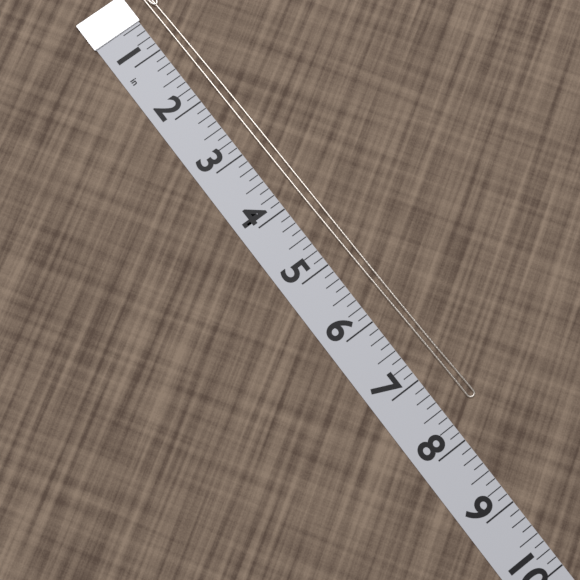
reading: 7.625 in
